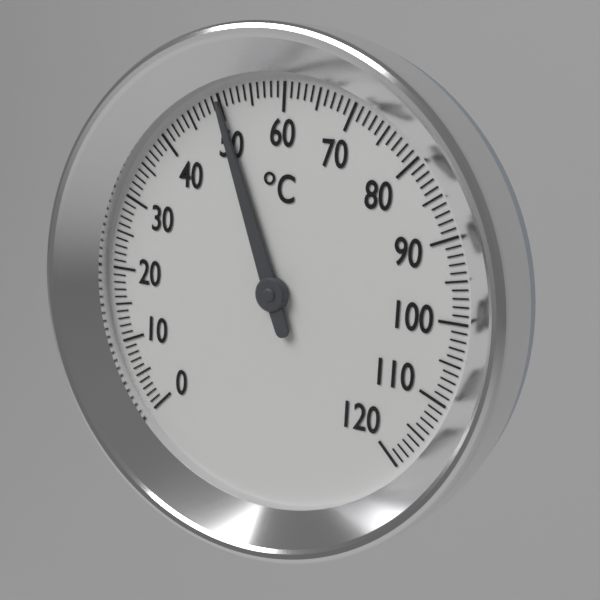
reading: 50 °C
